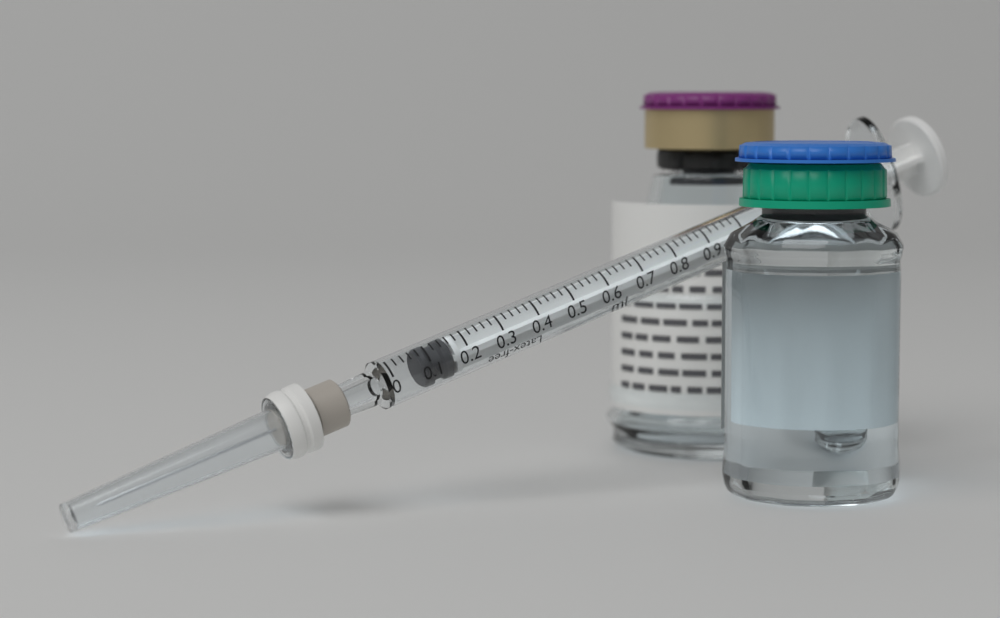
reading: 0.08 ml
